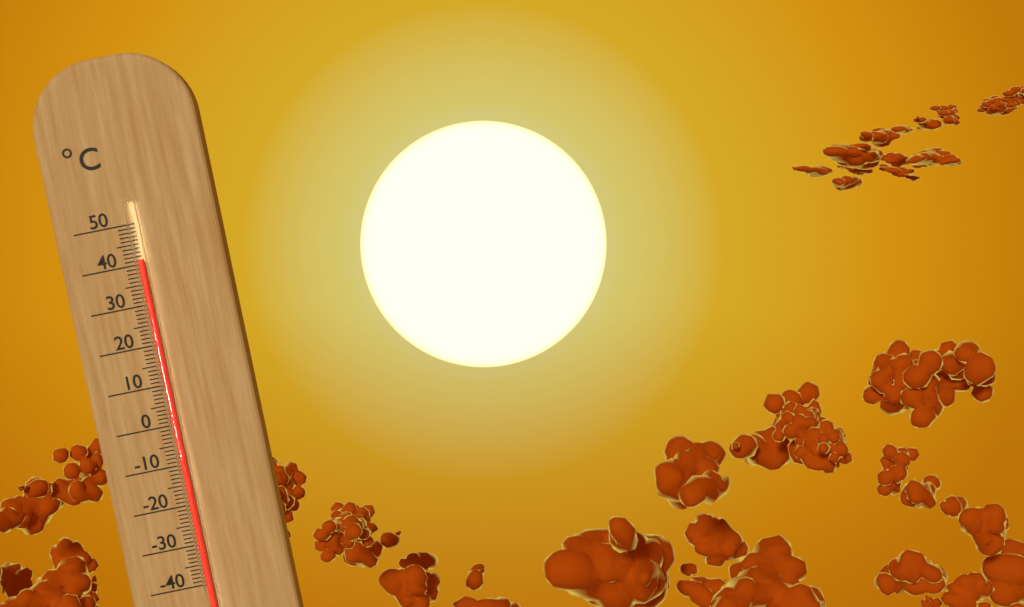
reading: 41 °C
